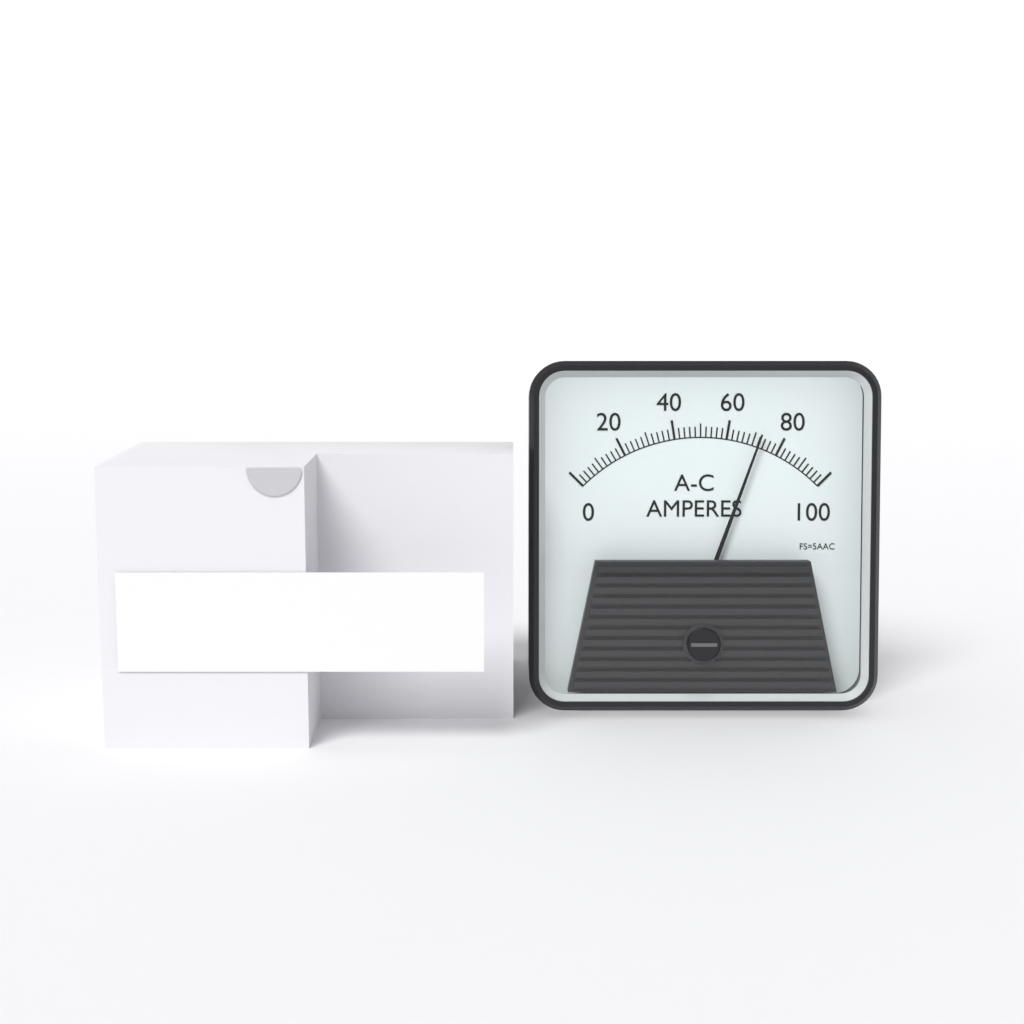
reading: 72 A
